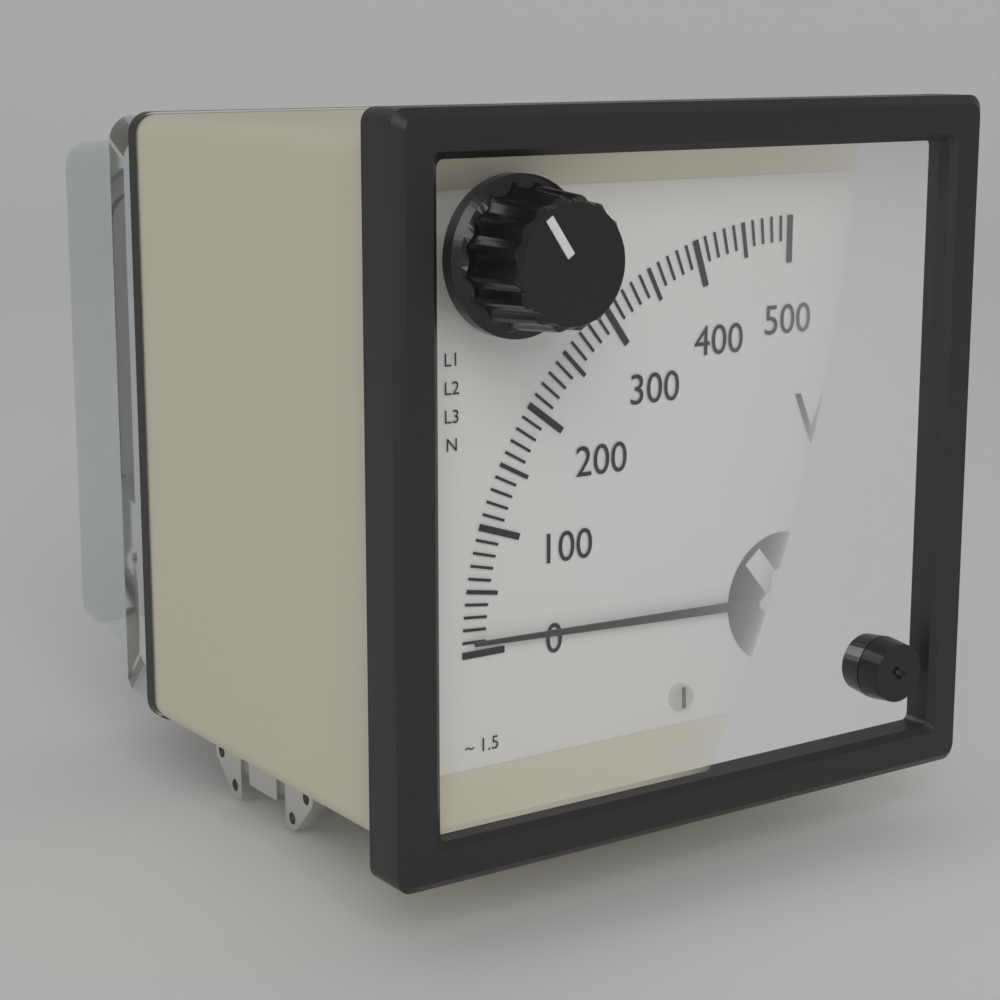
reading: 10 V
